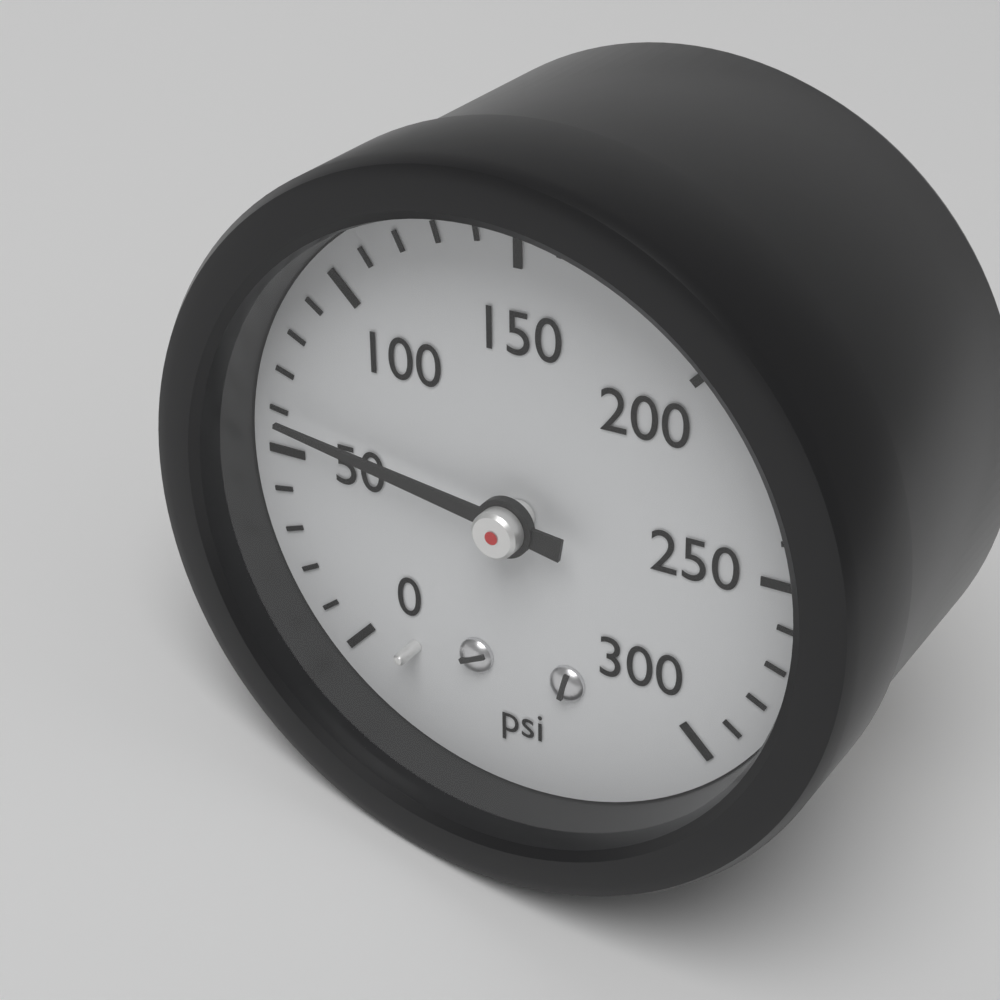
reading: 60 psi
